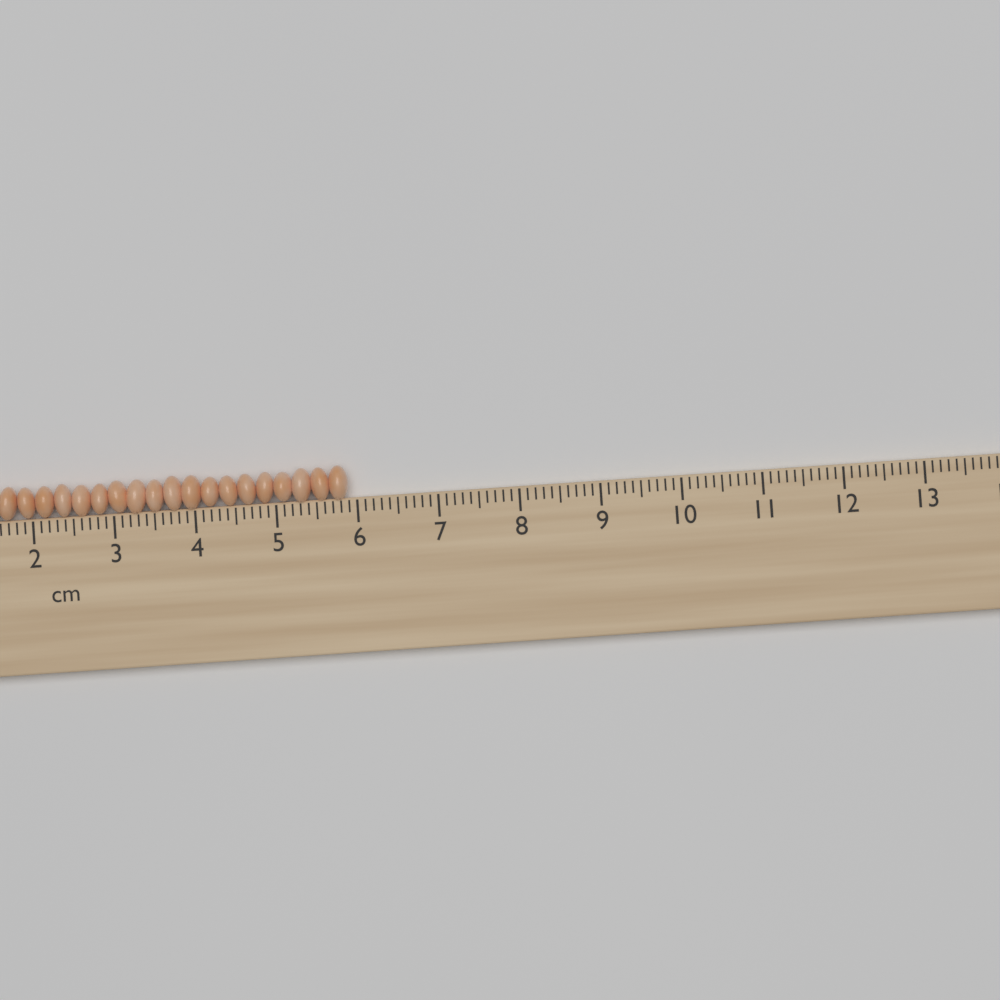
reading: 5.9 cm
